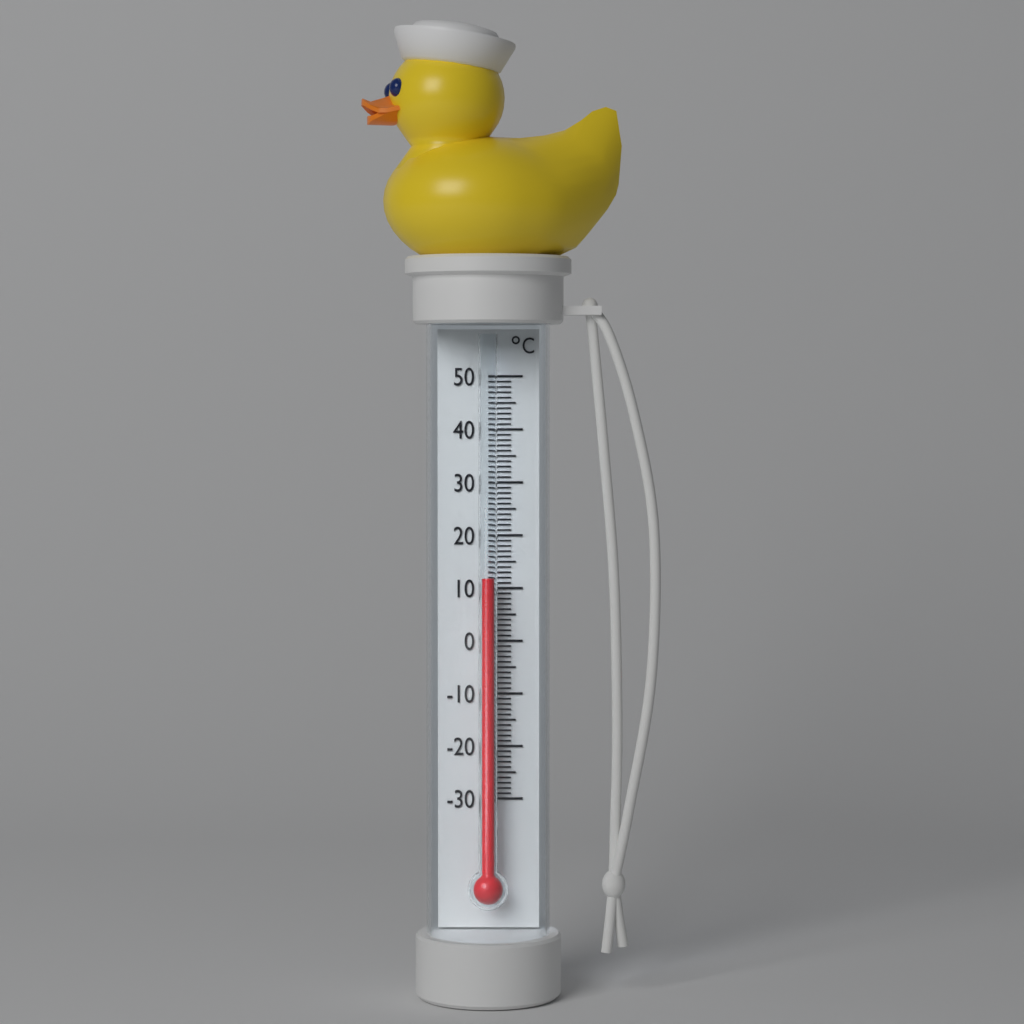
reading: 12 °C
